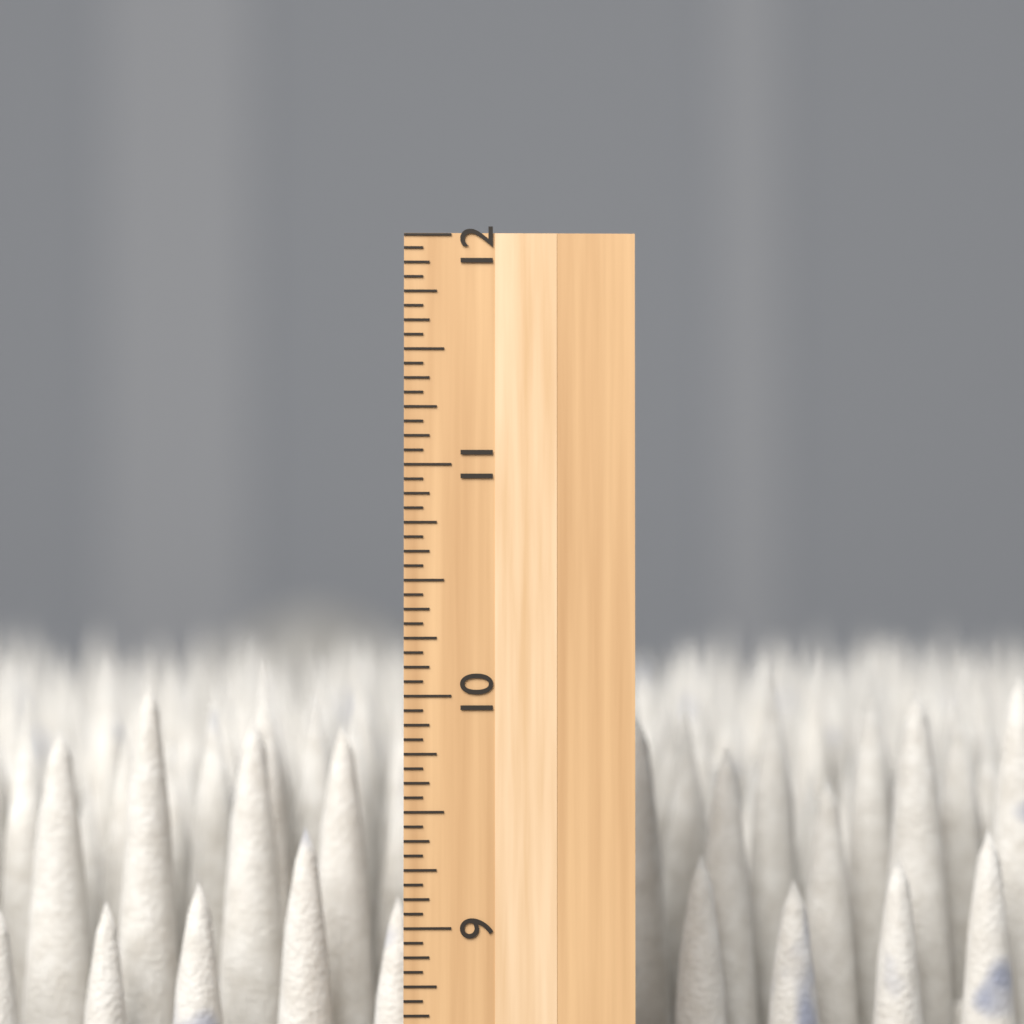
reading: 10.1250 inch
